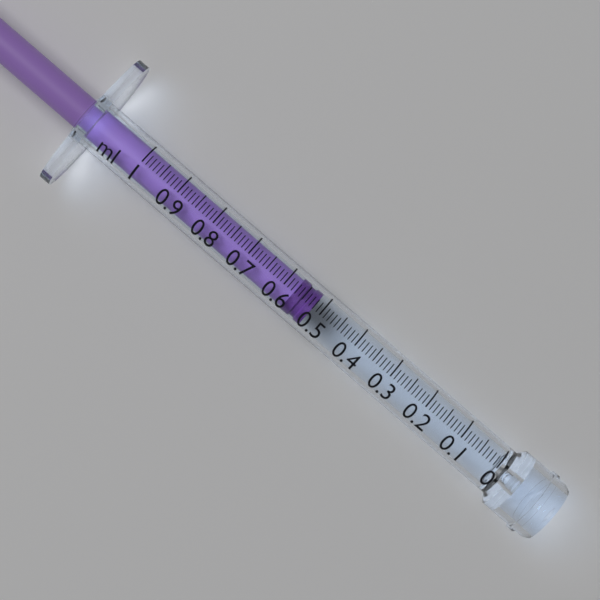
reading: 0.52 ml
